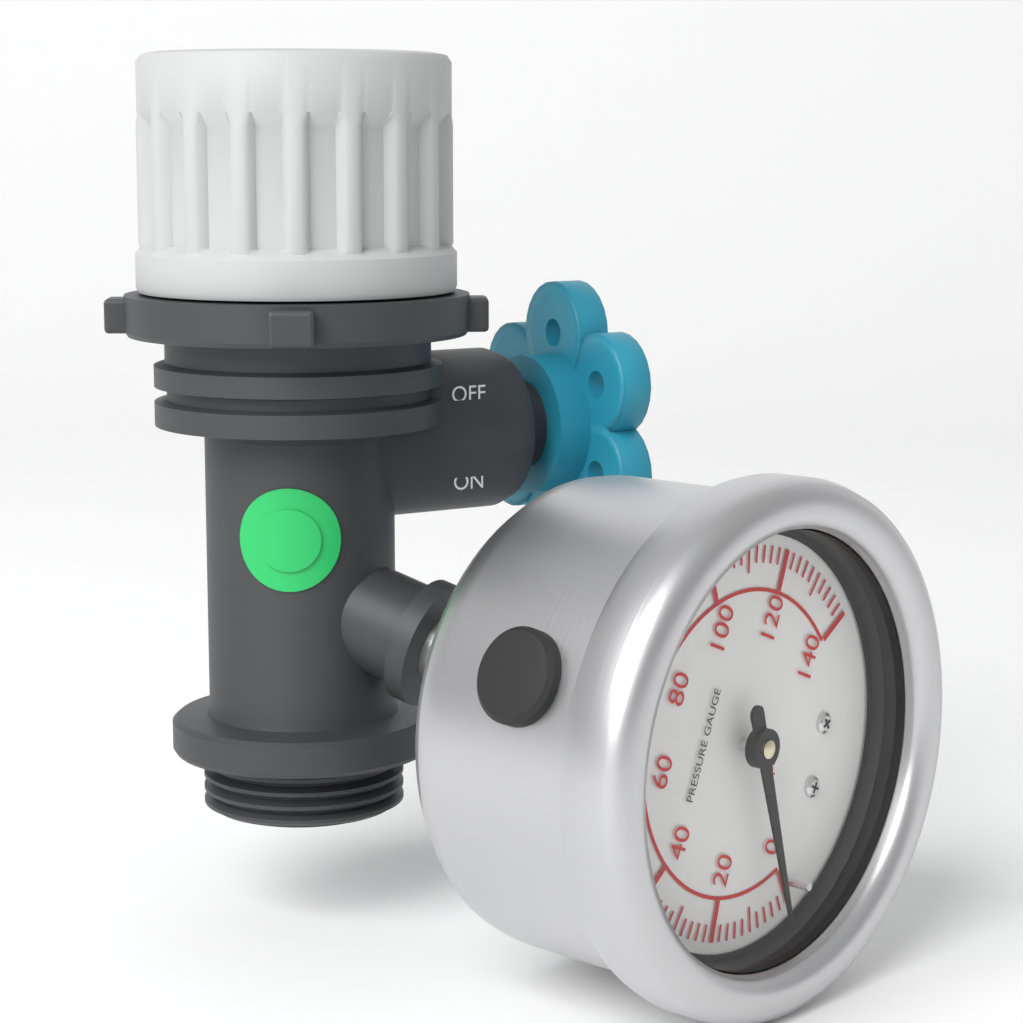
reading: 4 psi
